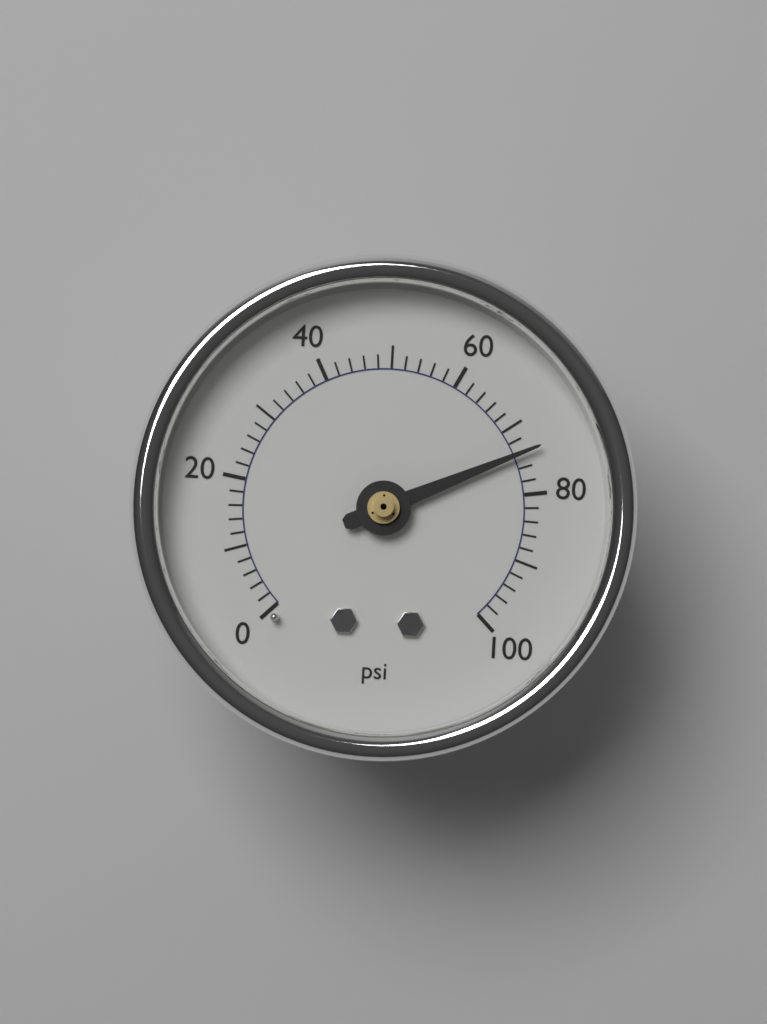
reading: 74 psi
